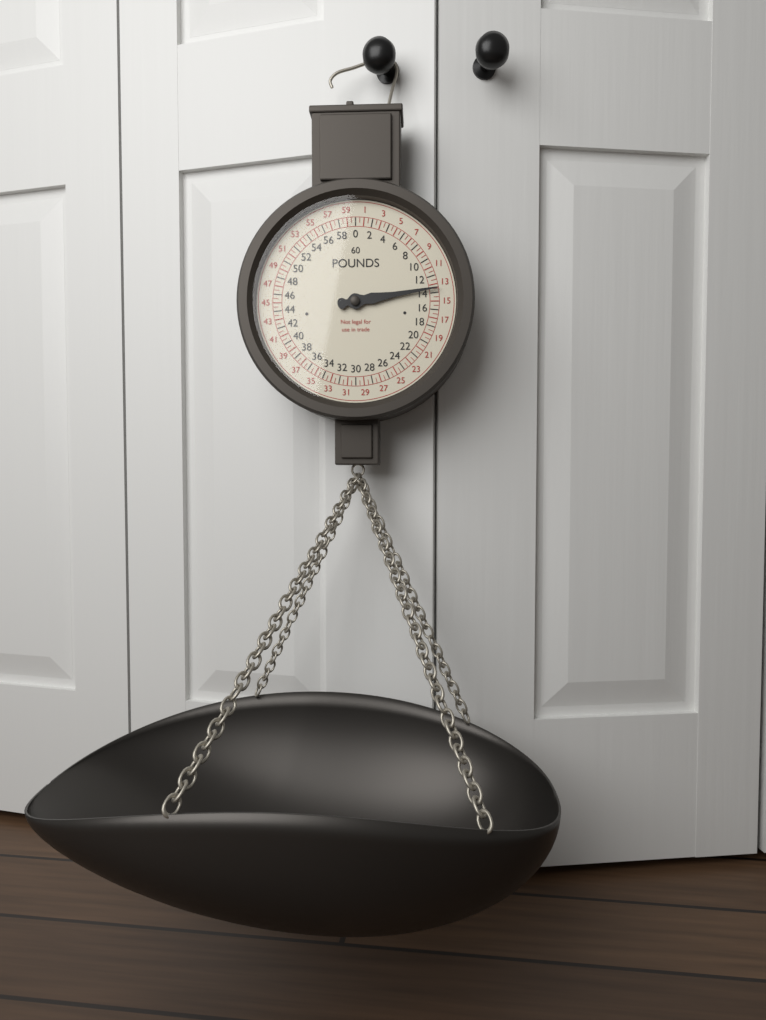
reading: 13.5 lb
